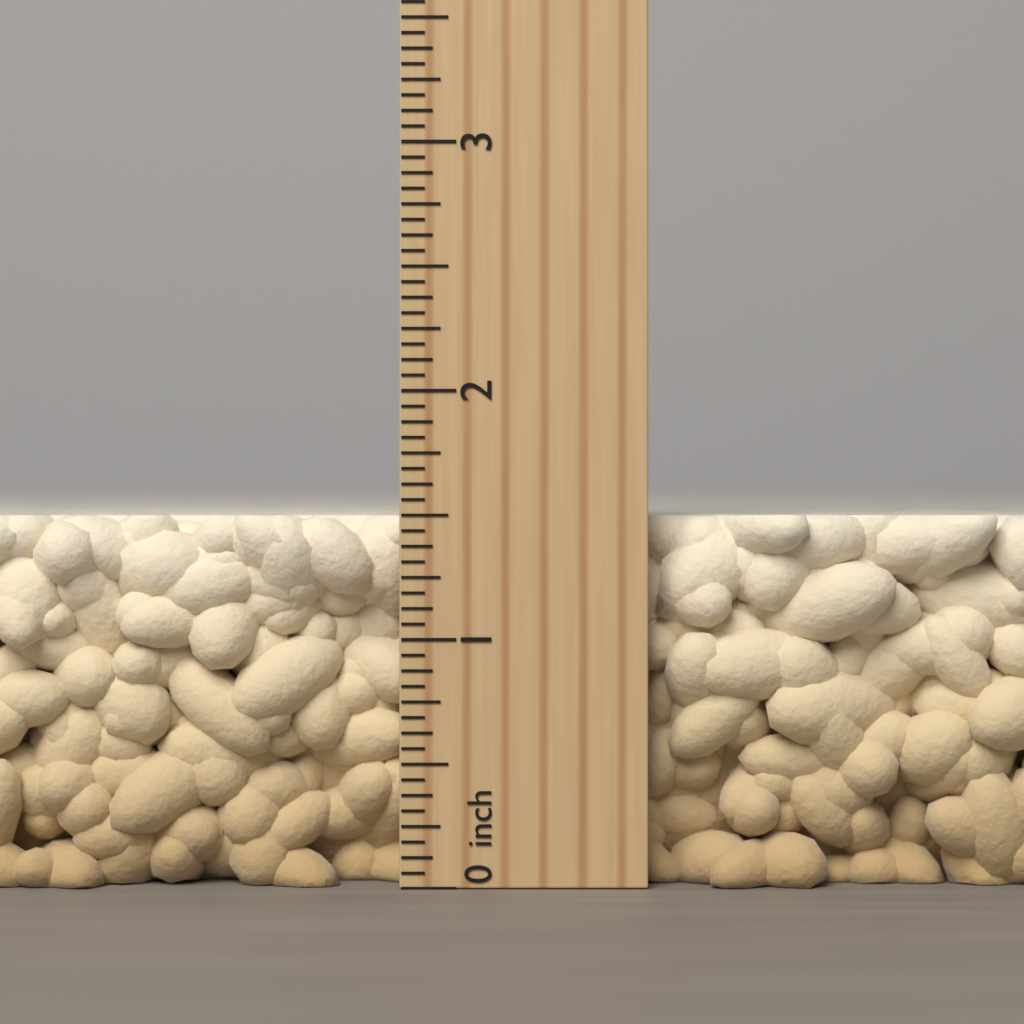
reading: 1.5000 inch
